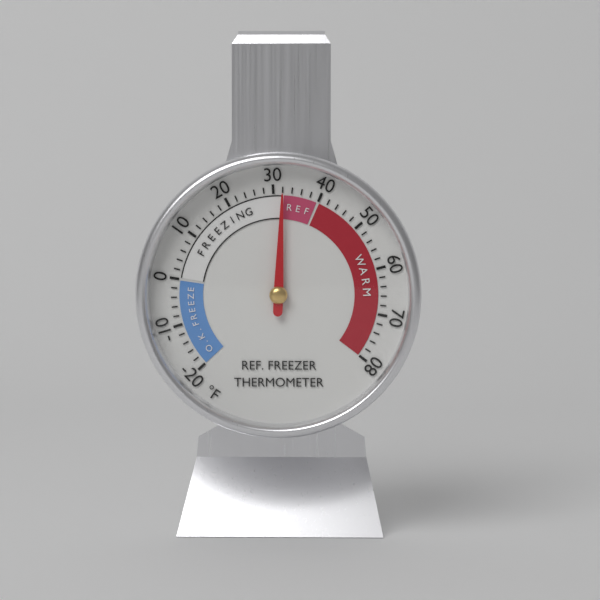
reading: 32 °F
